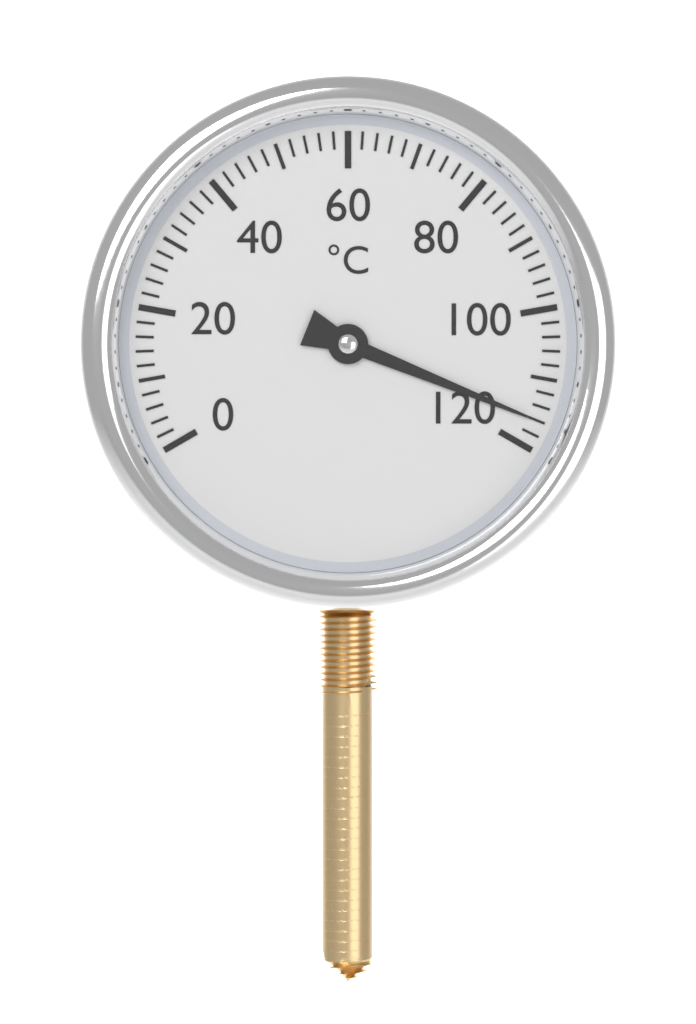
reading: 116 °C
